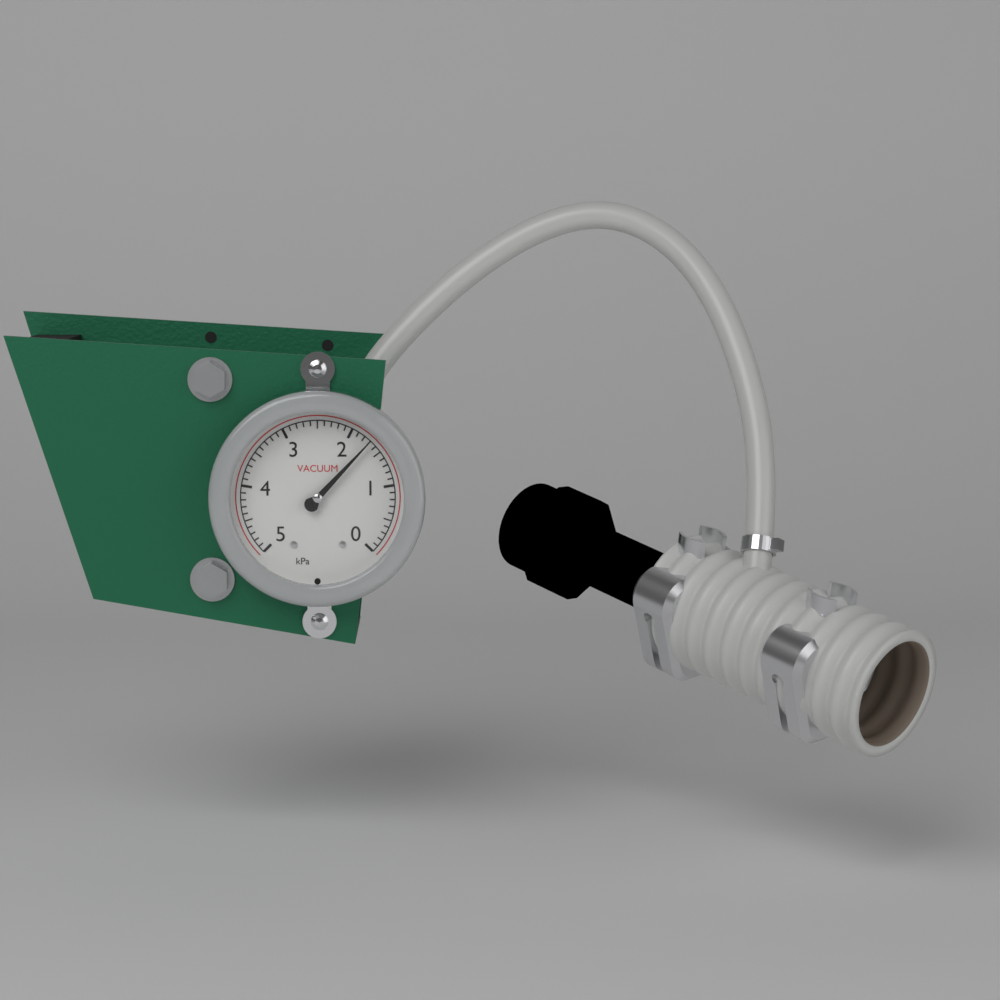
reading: 1.7 kPa
